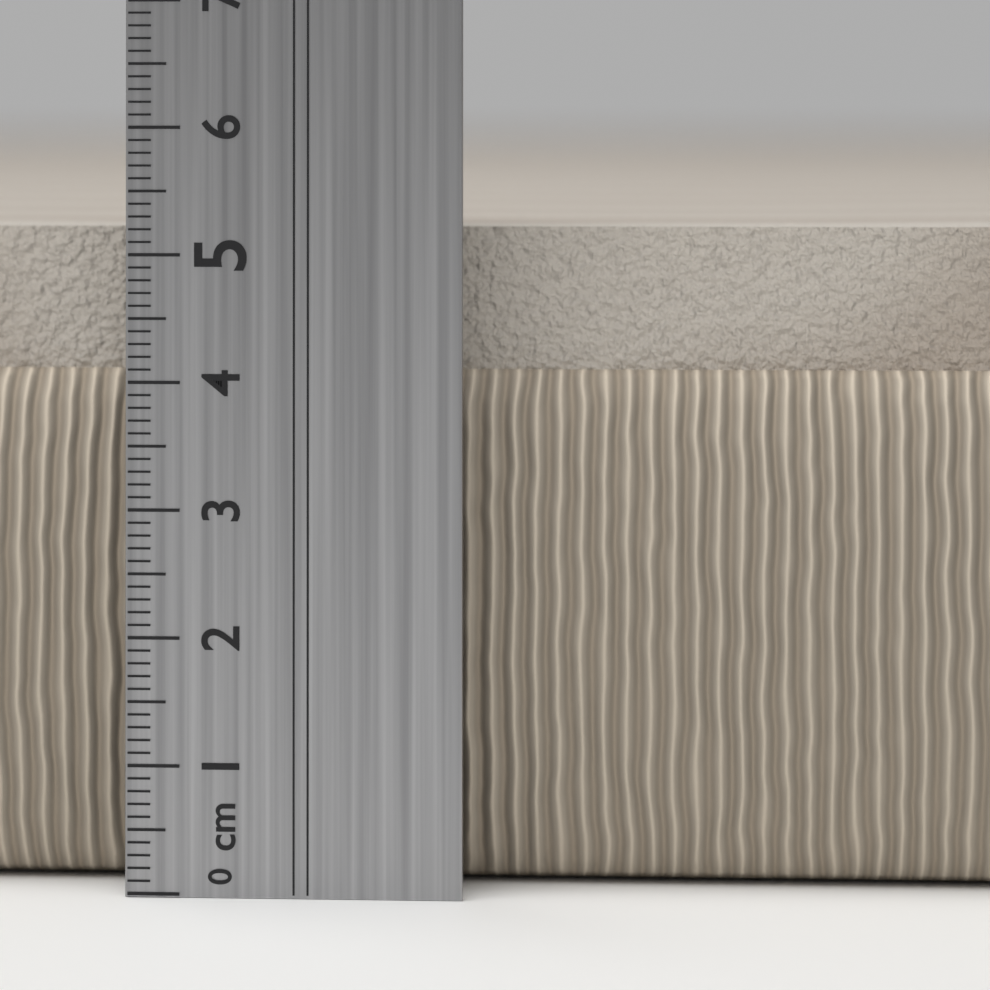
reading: 5.2 cm
